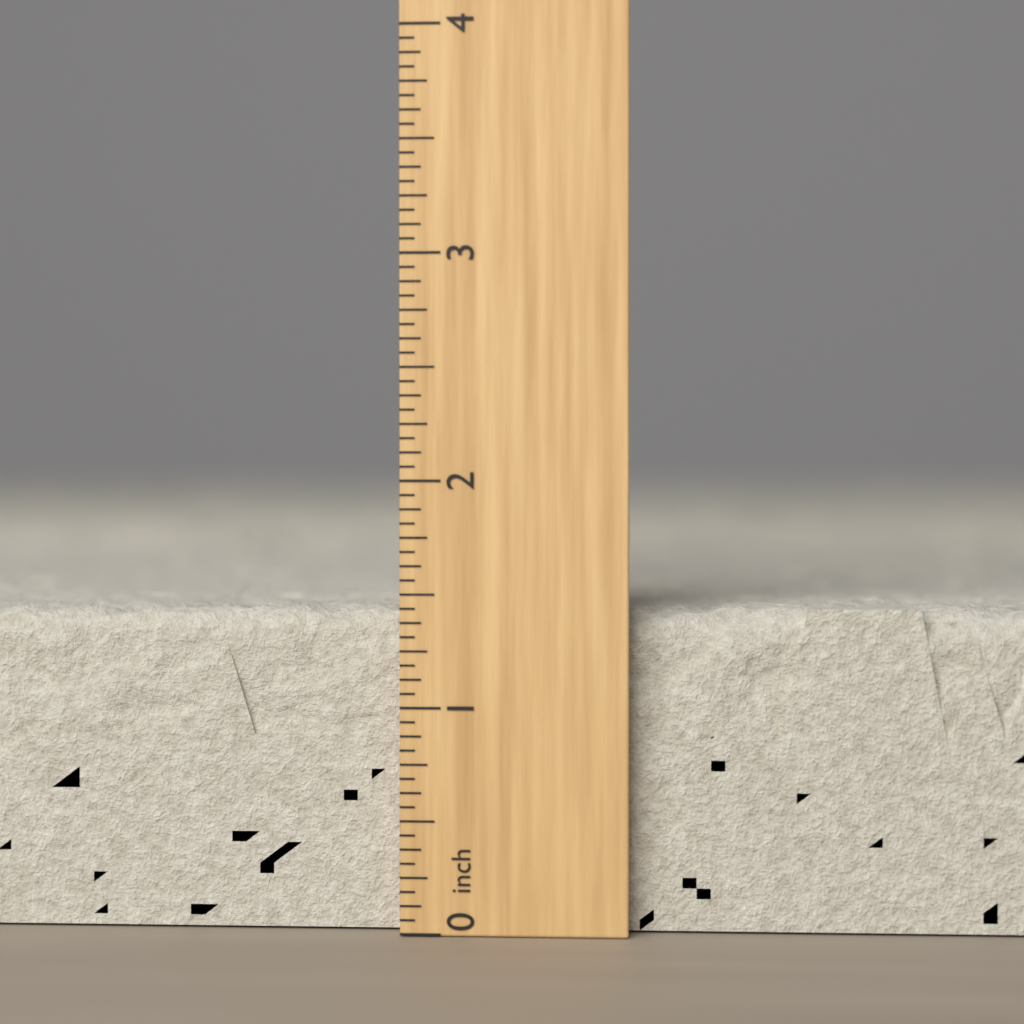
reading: 1.4375 inch
